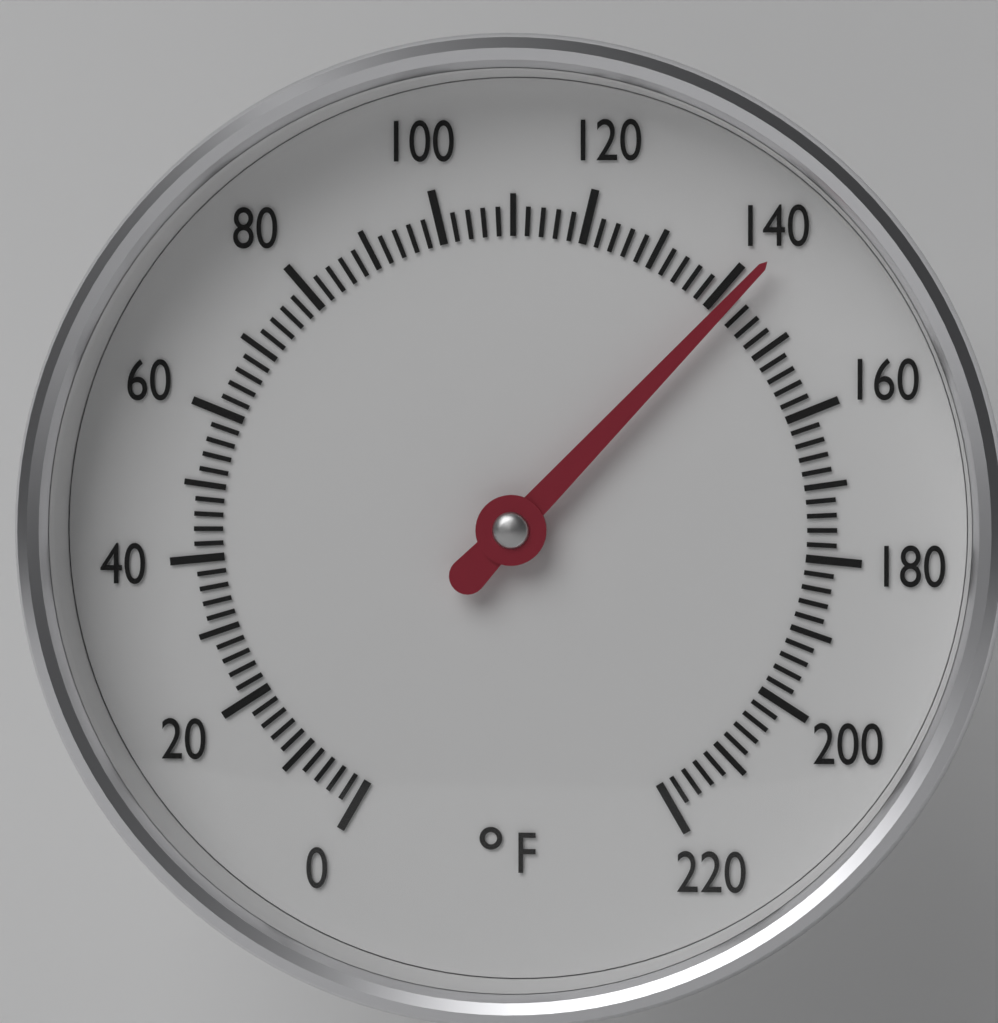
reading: 142 °F
